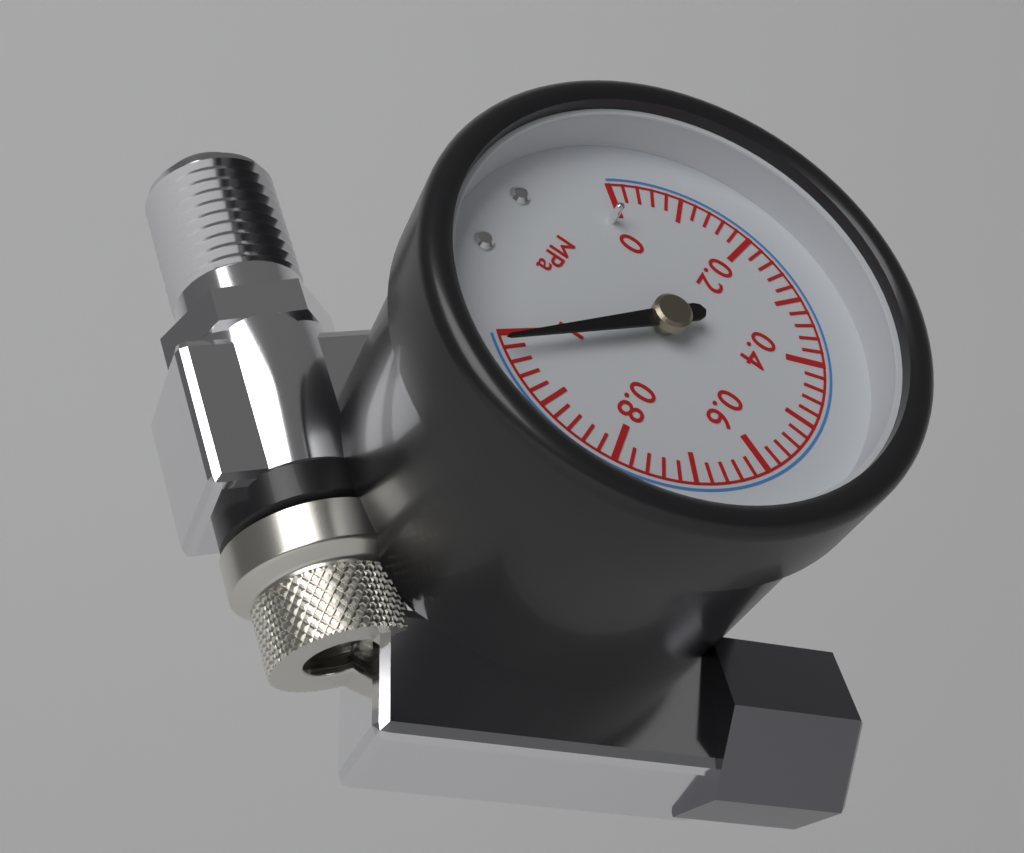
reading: 0.98 MPa
